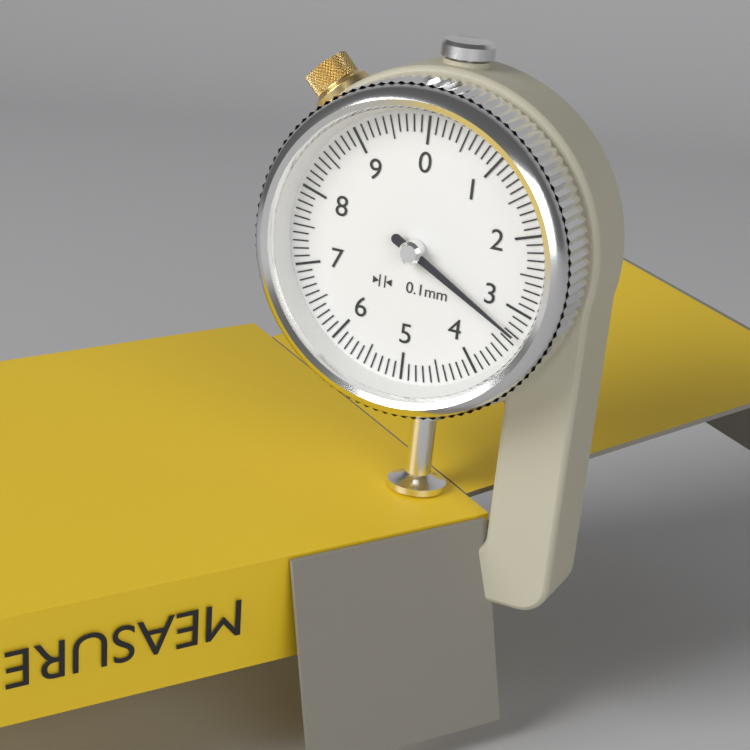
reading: 3.3 mm
